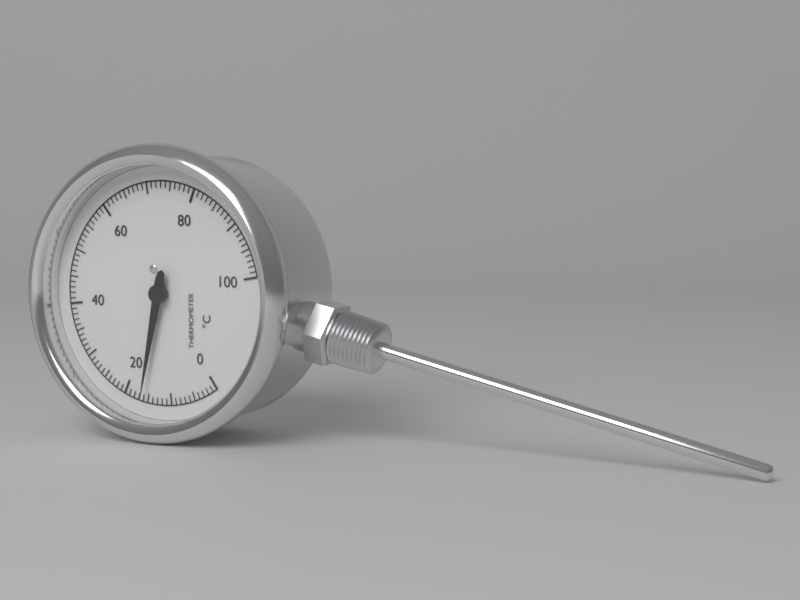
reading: 16 °C
